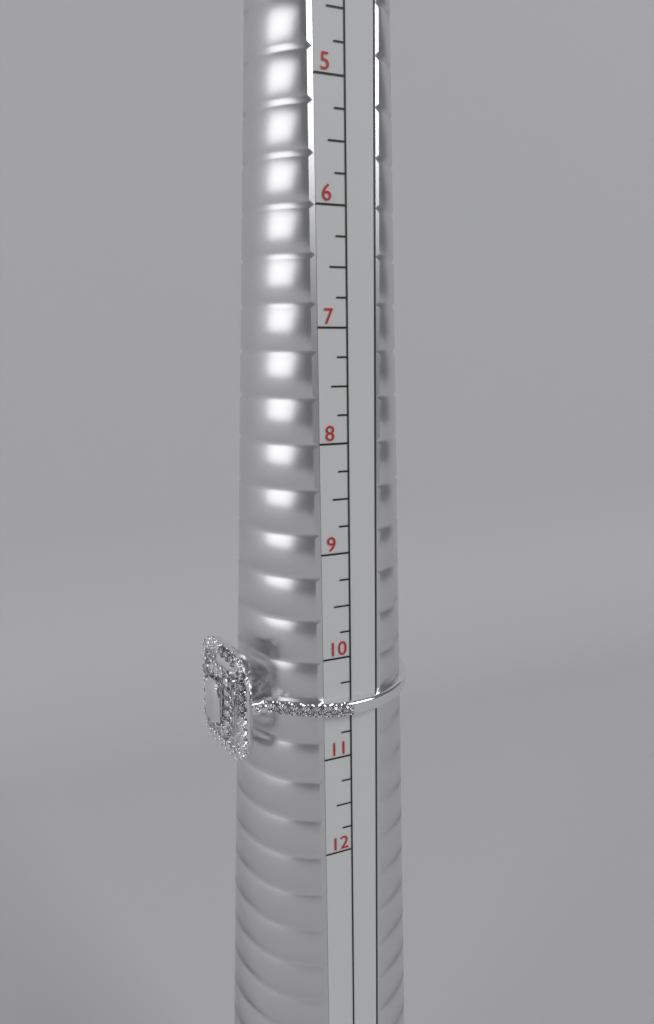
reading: 11.00 US
